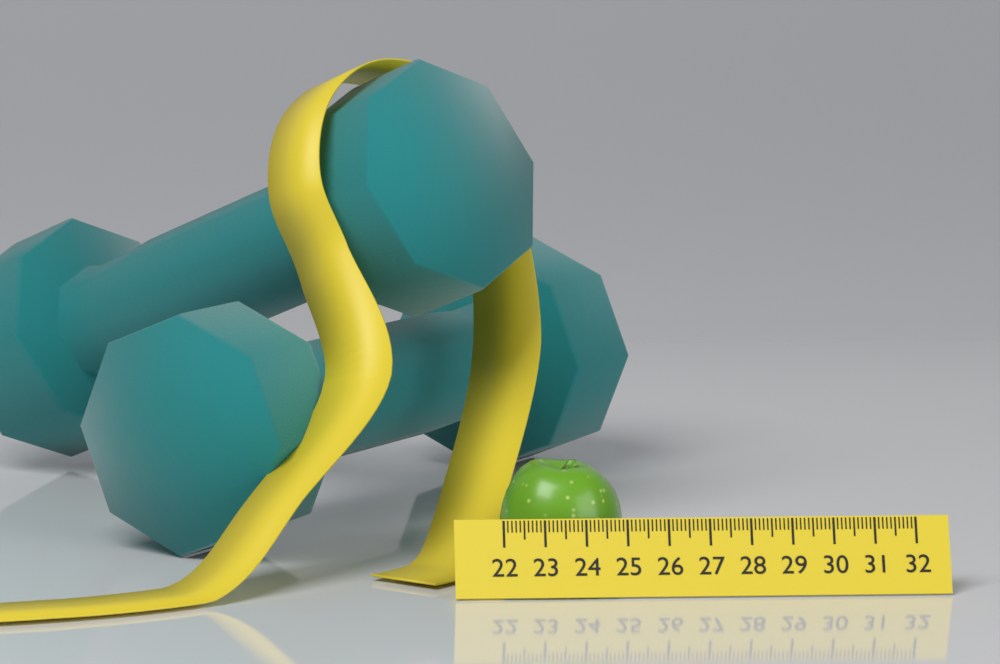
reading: 25.0 (no unit)
